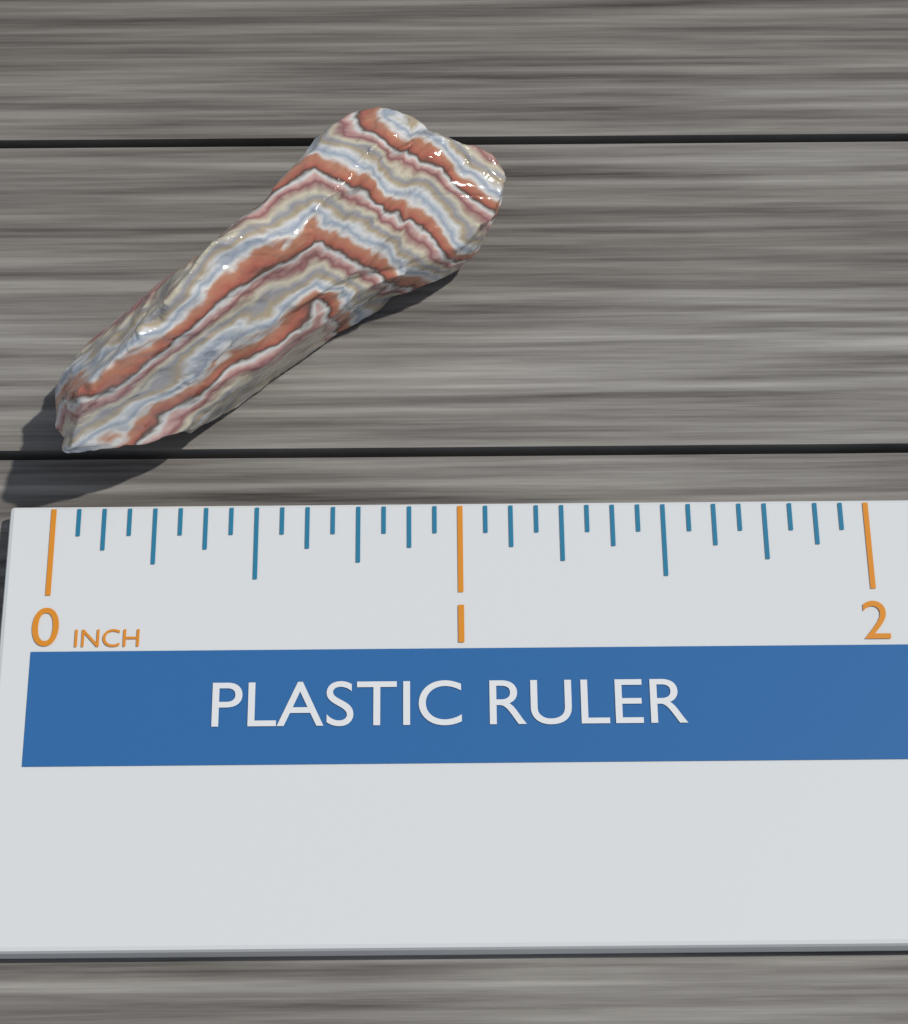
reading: 1.1250 inch
